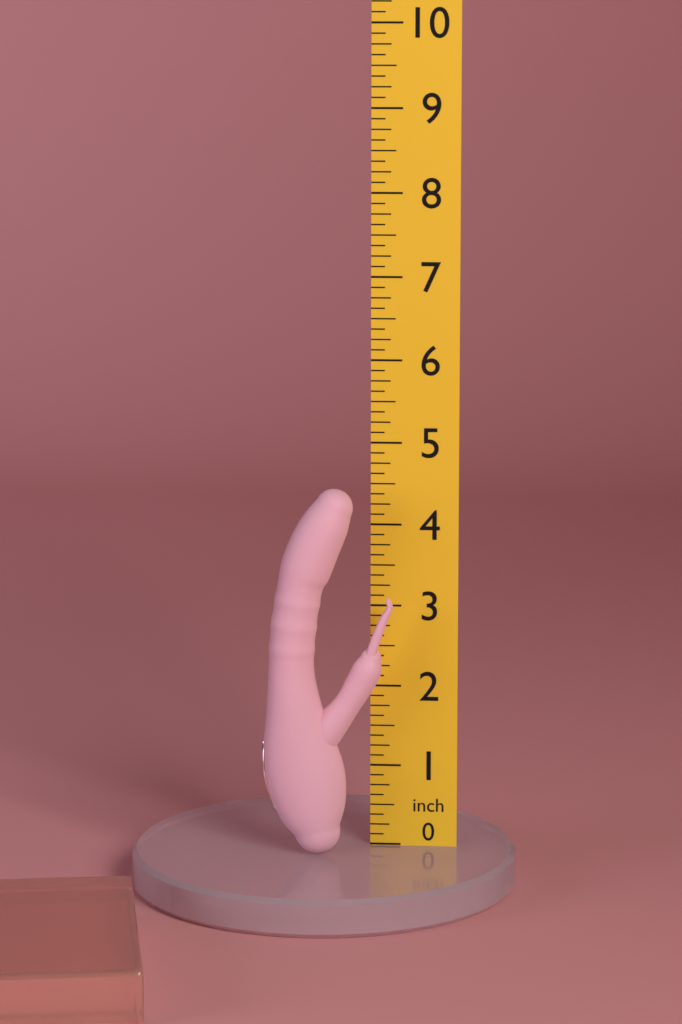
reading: 4.500 inch
